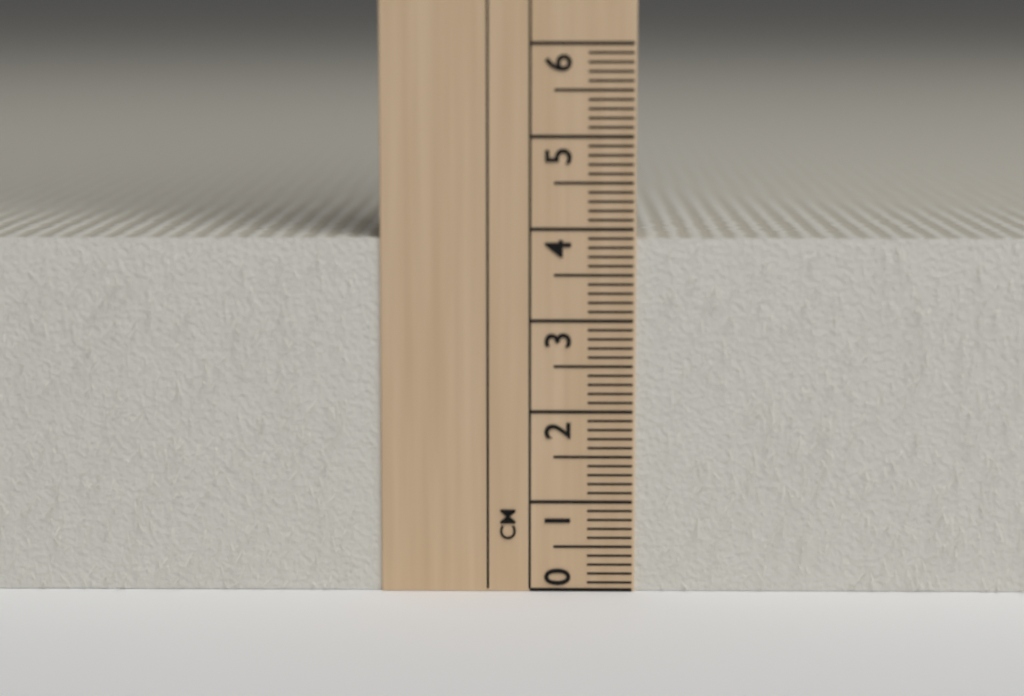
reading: 3.9 cm
